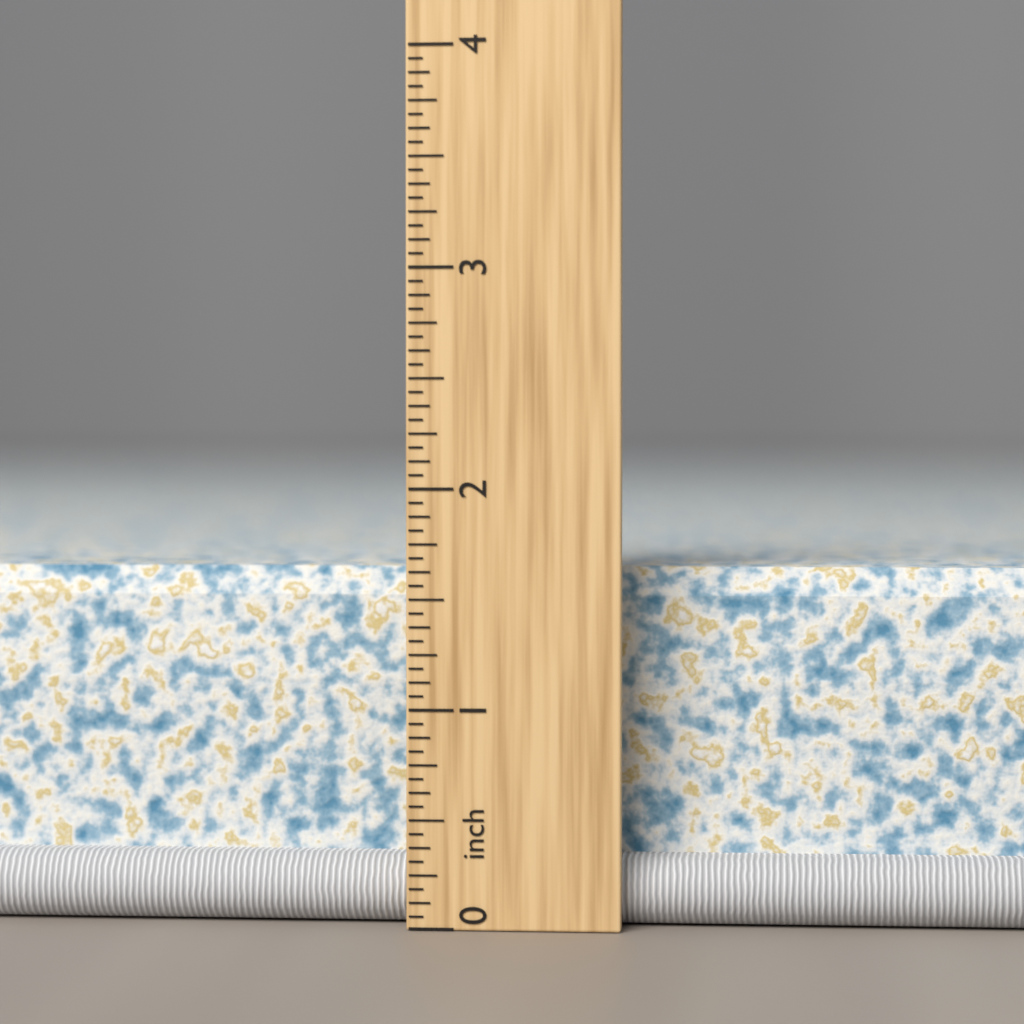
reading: 1.6250 inch
